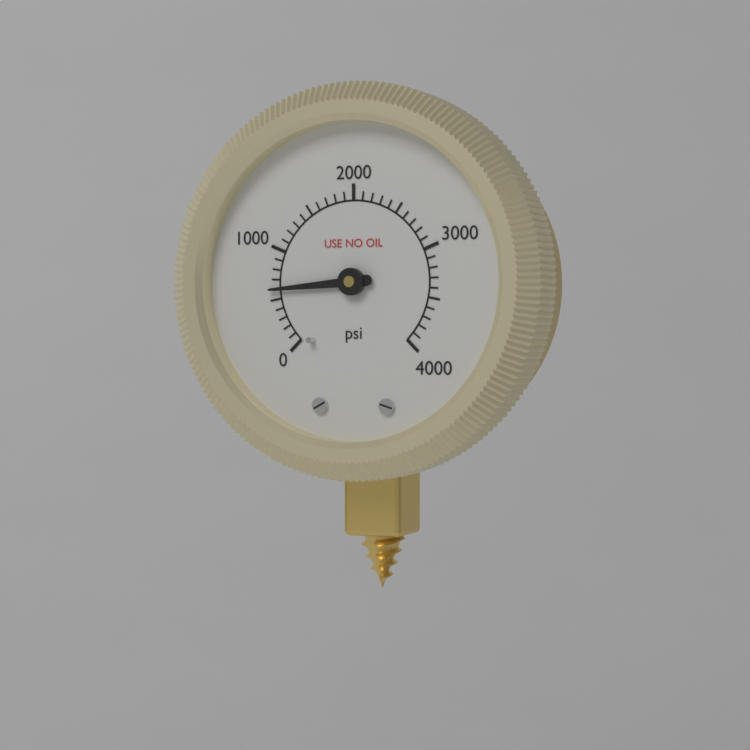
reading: 600 psi
